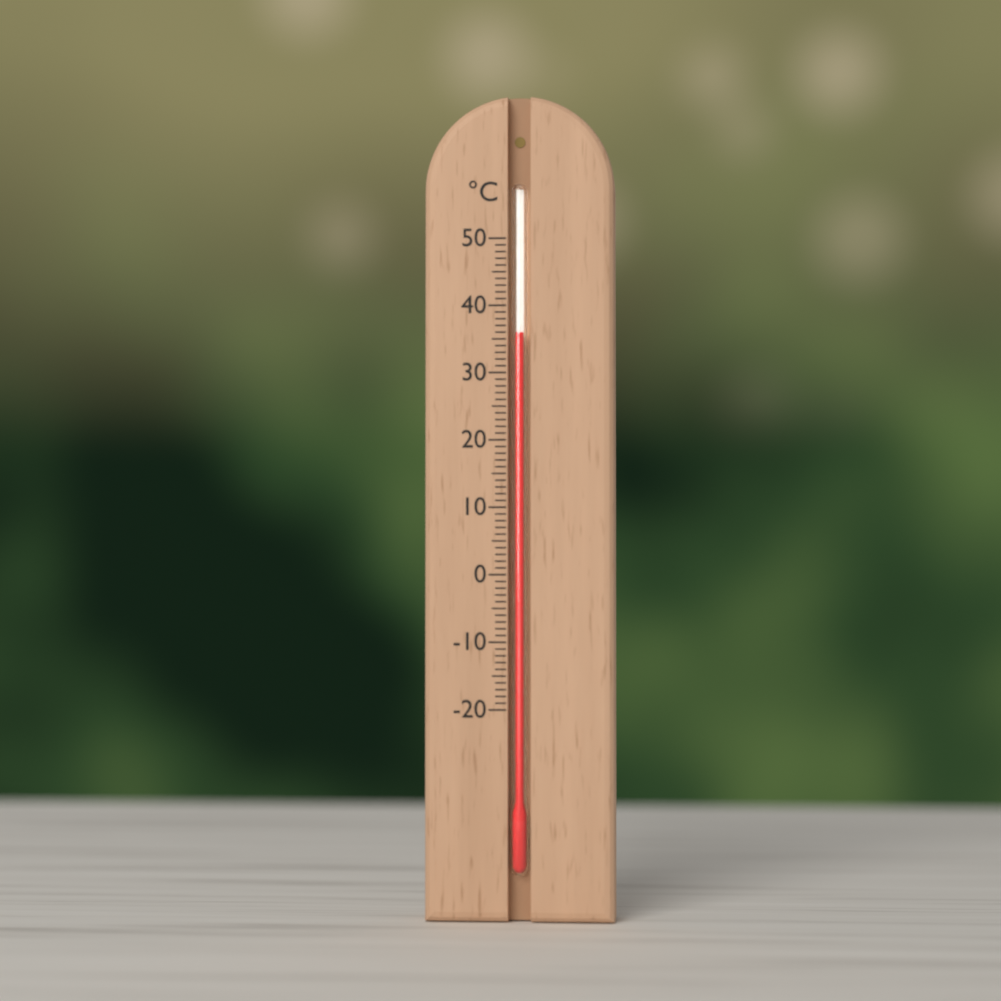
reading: 36 °C
